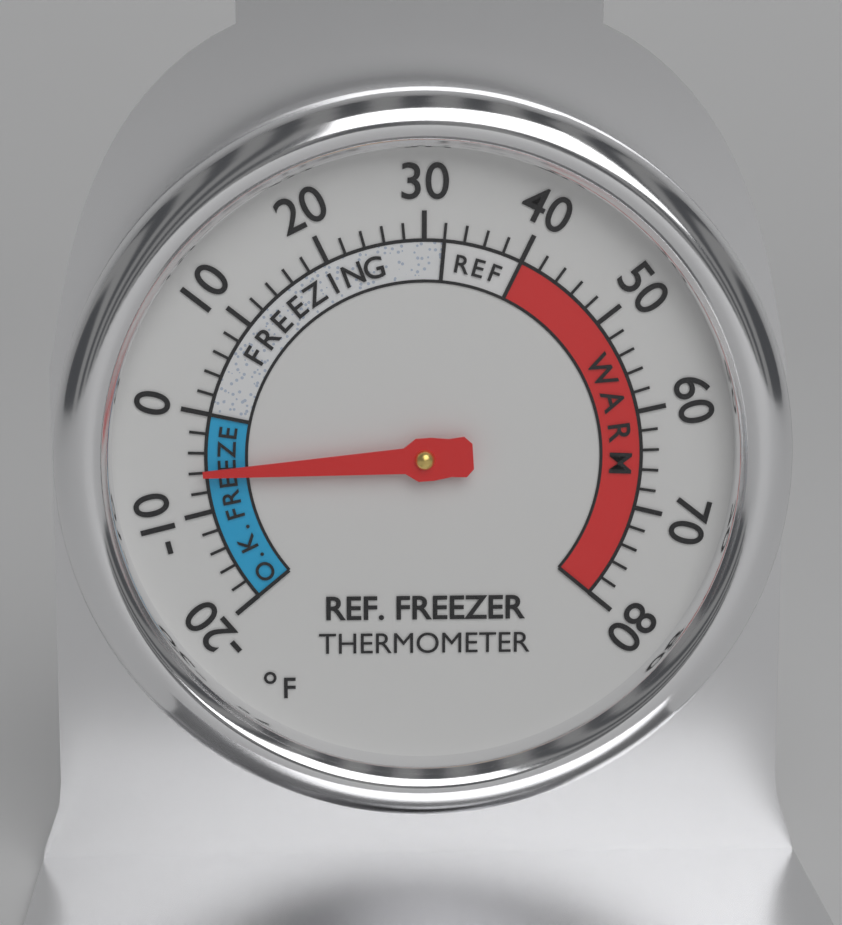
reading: -6 °F
